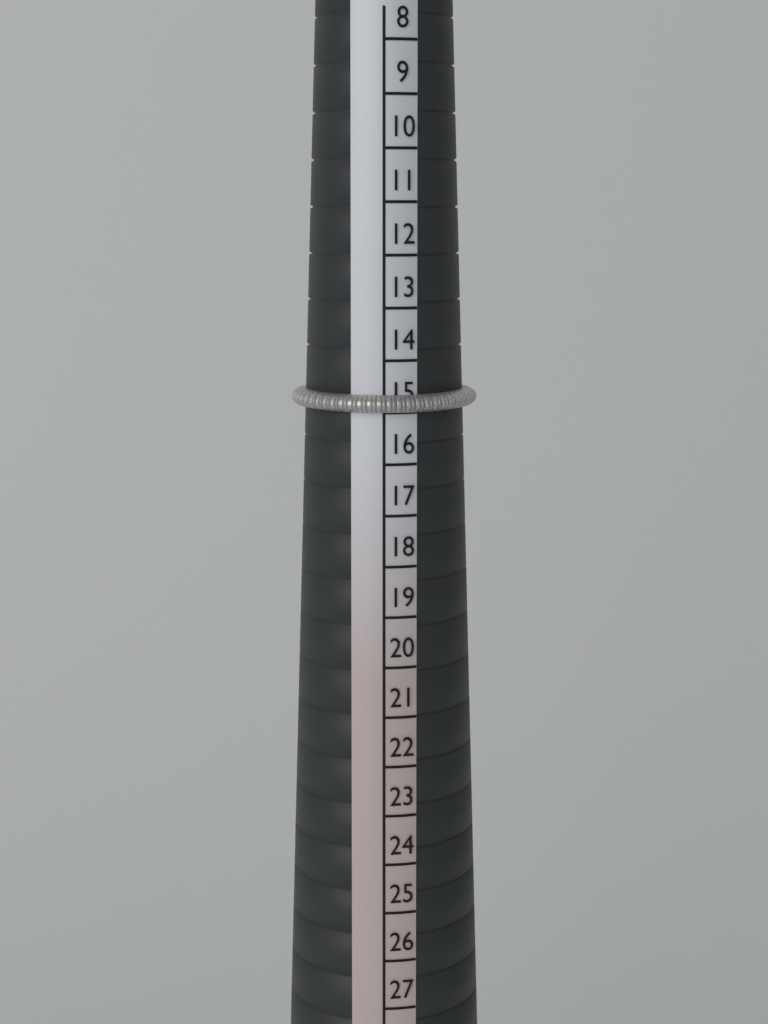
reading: 15 (no unit)
